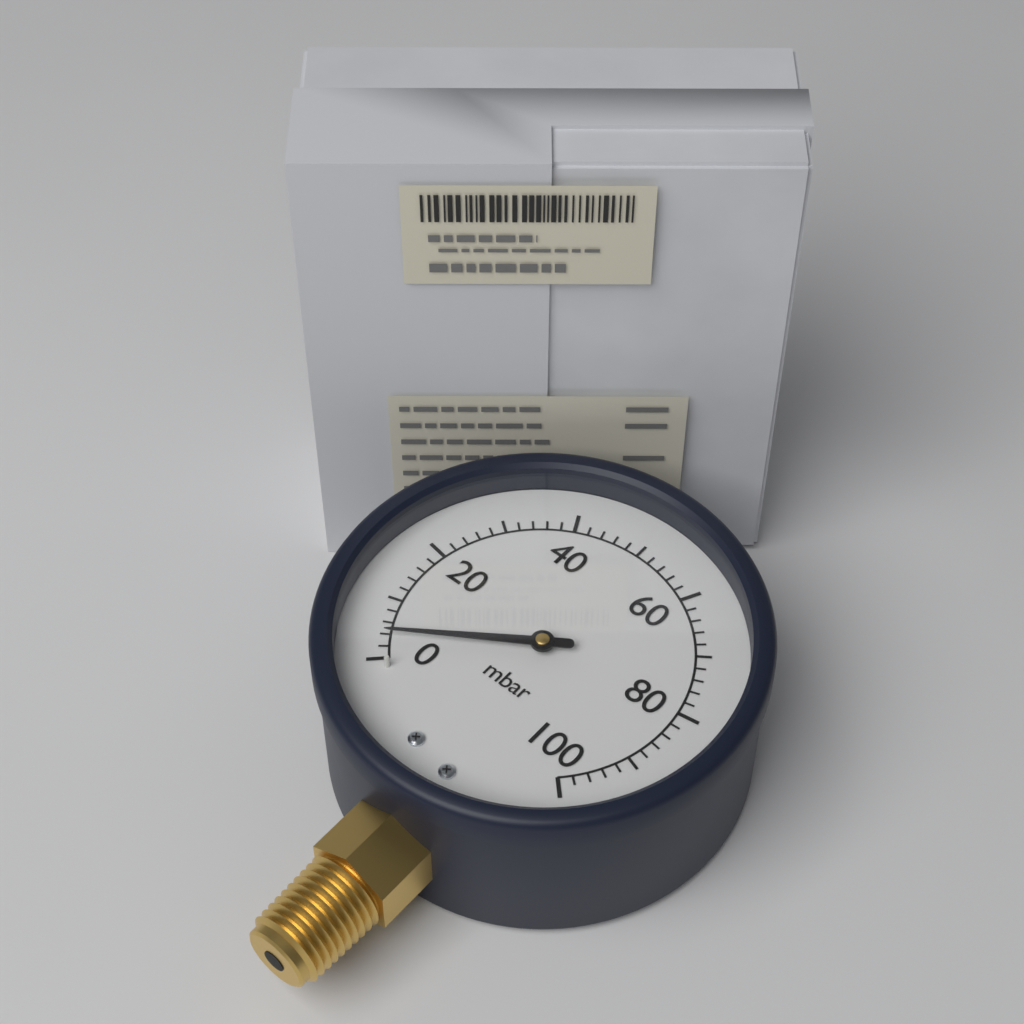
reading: 4 mbar
